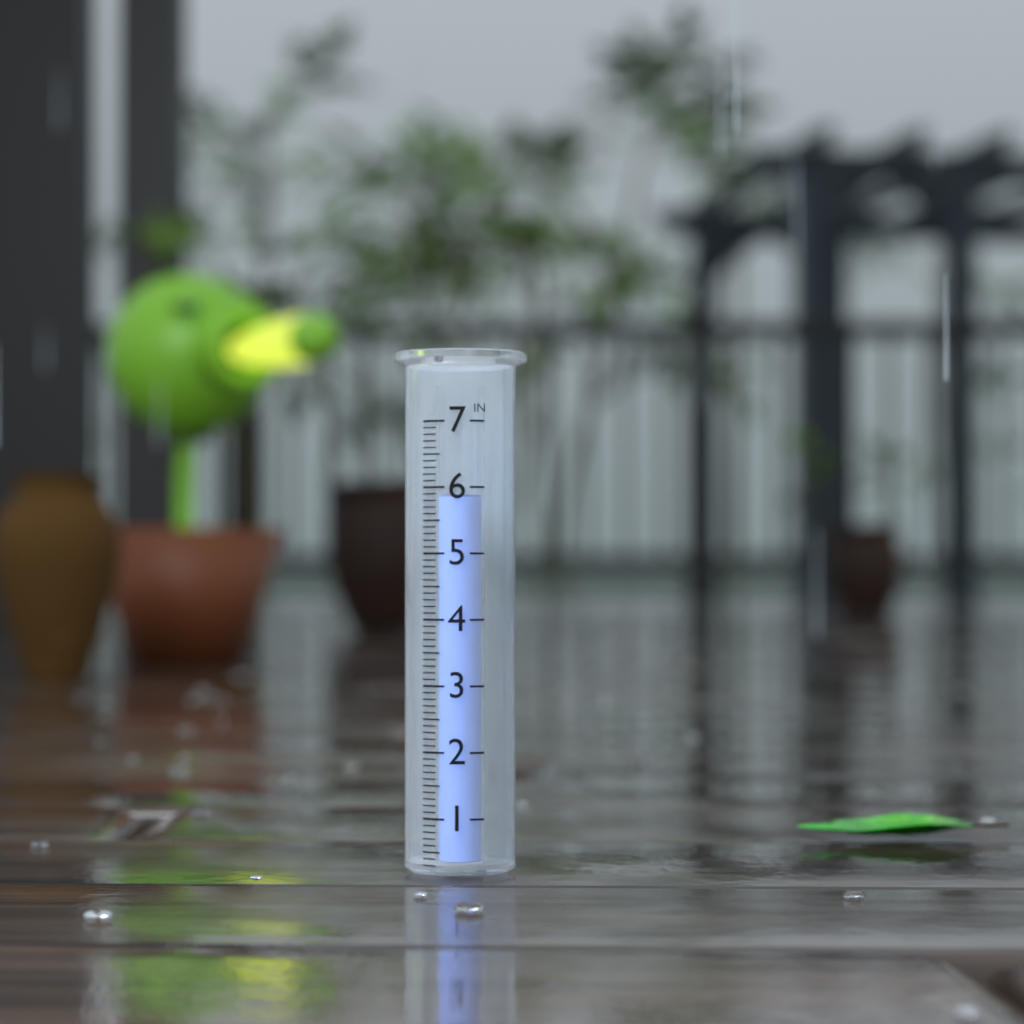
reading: 5.9 in
